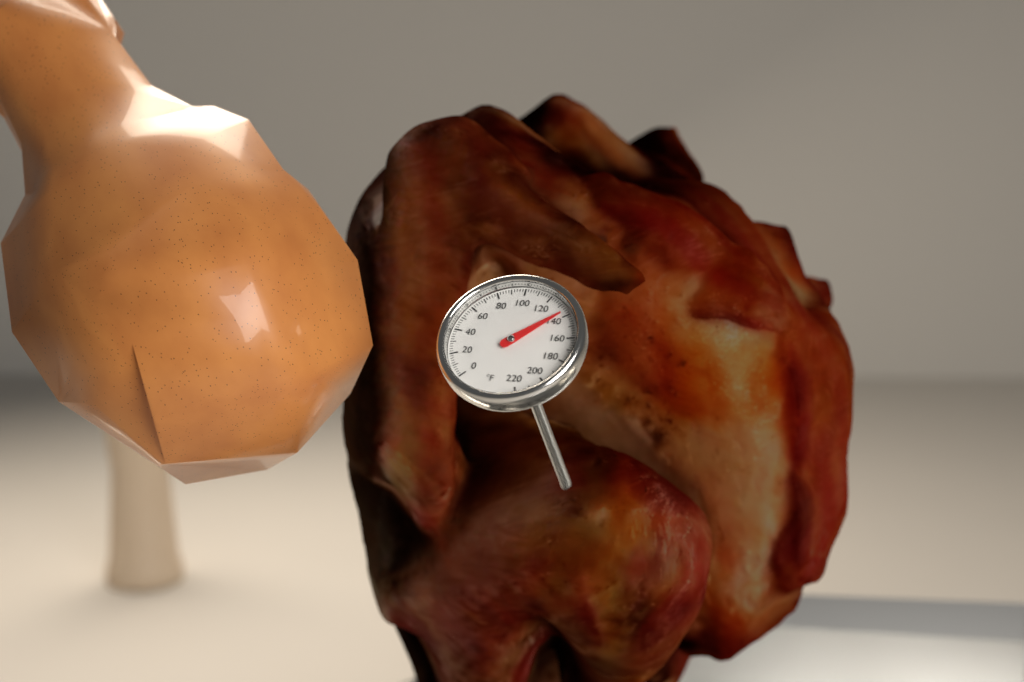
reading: 136 °F
